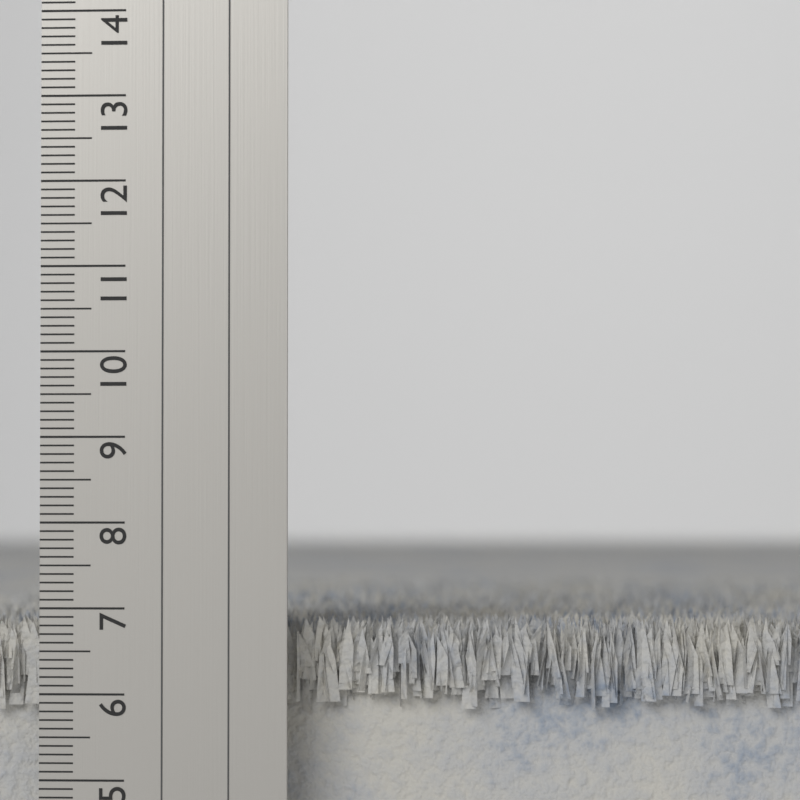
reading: 6.9 cm
